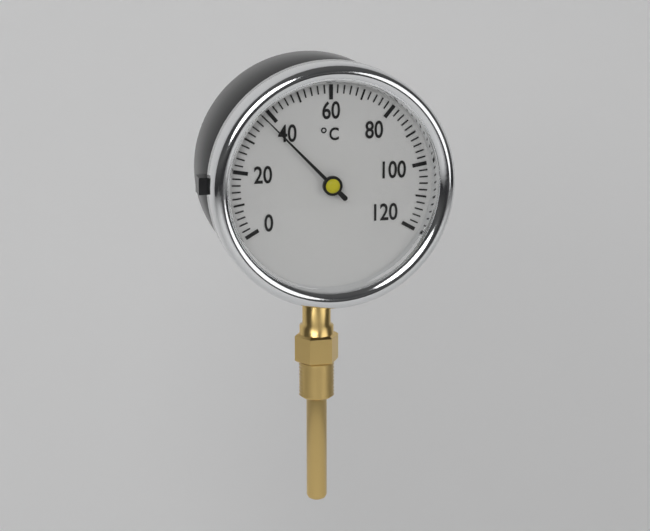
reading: 38 °C
